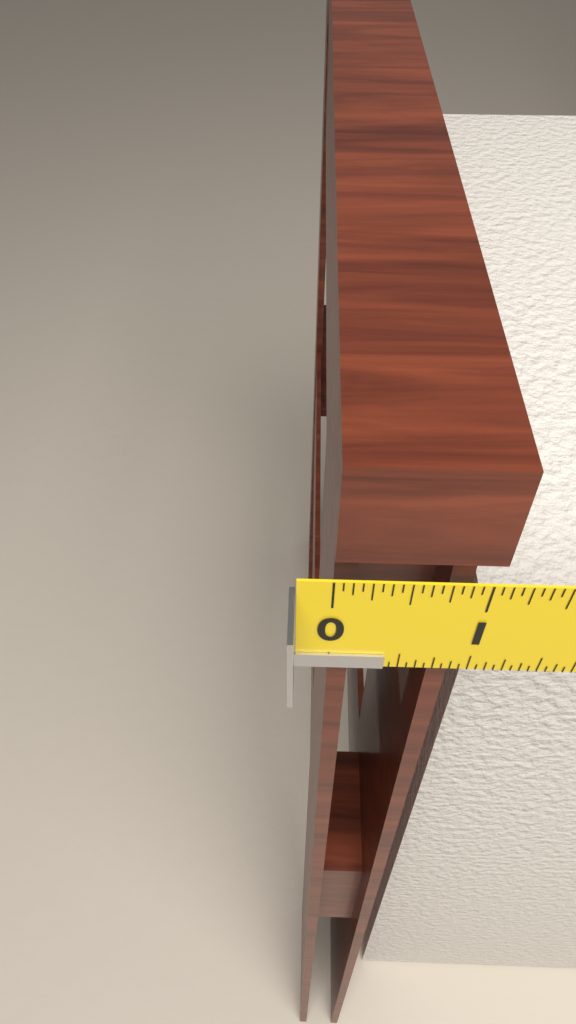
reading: 1.0625 in
